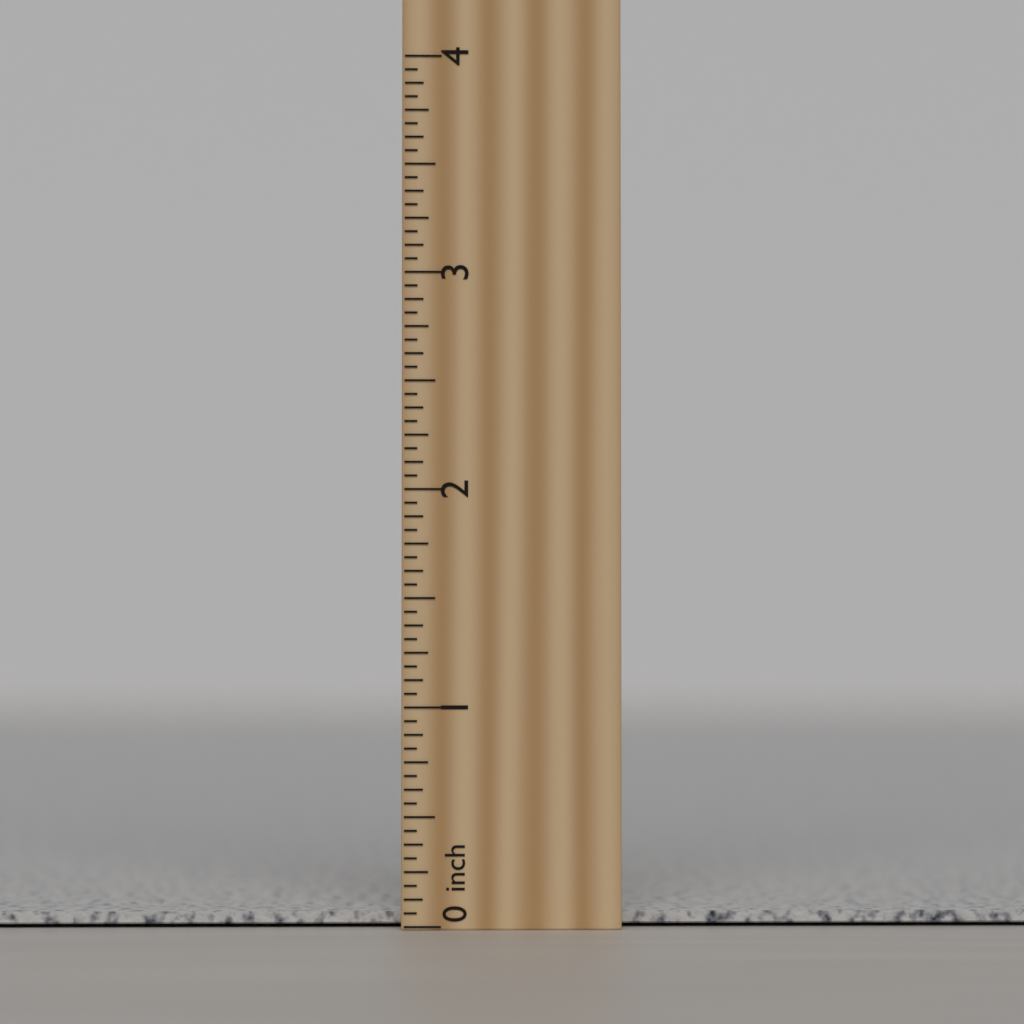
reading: 0.0625 inch
